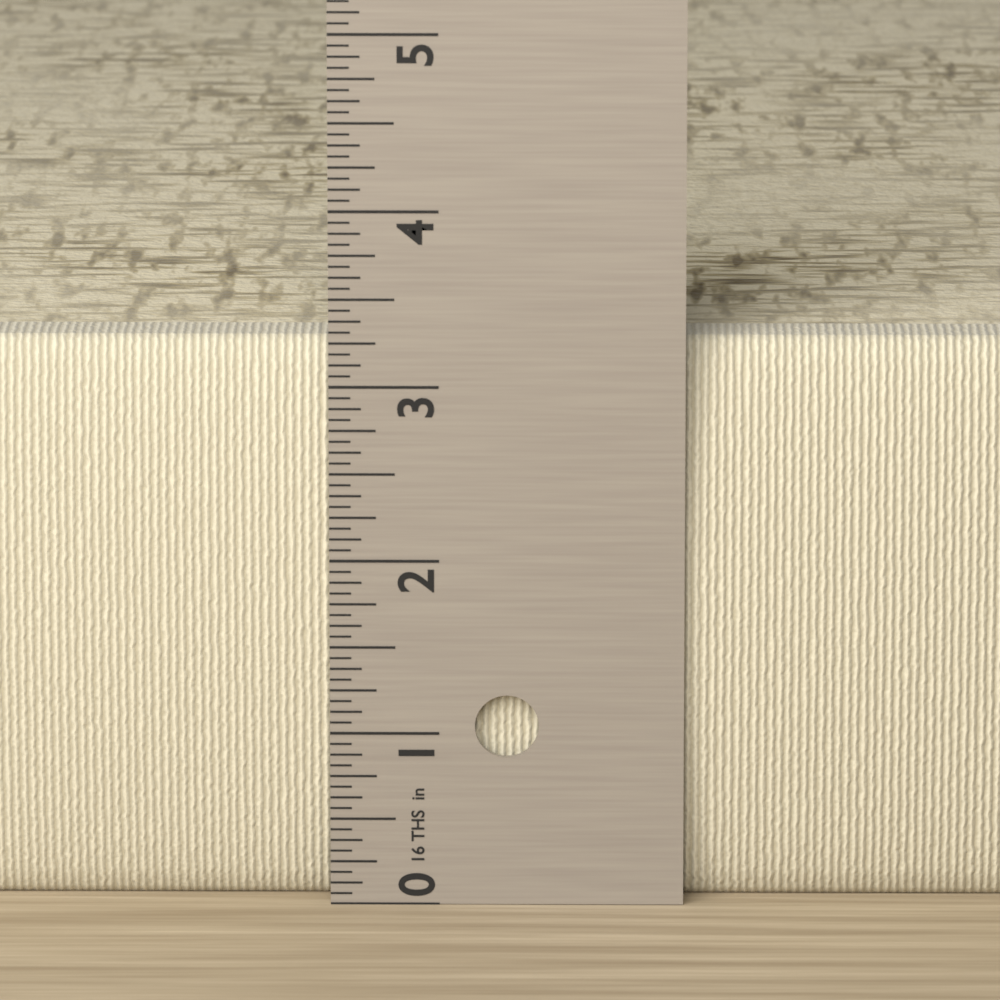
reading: 3.2500 in
